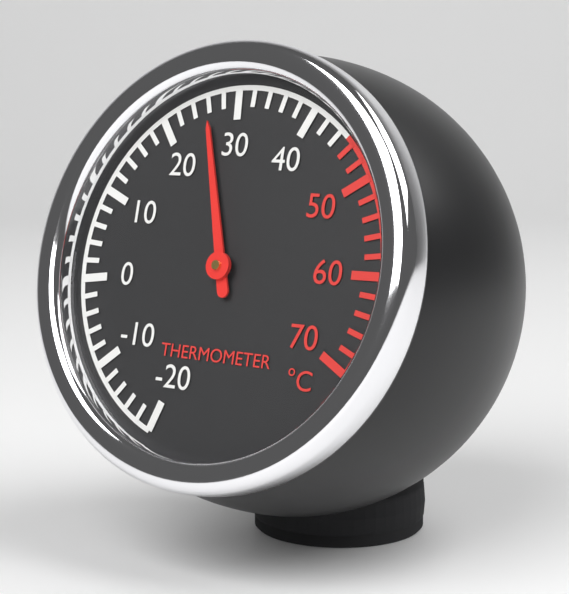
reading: 26 °C
